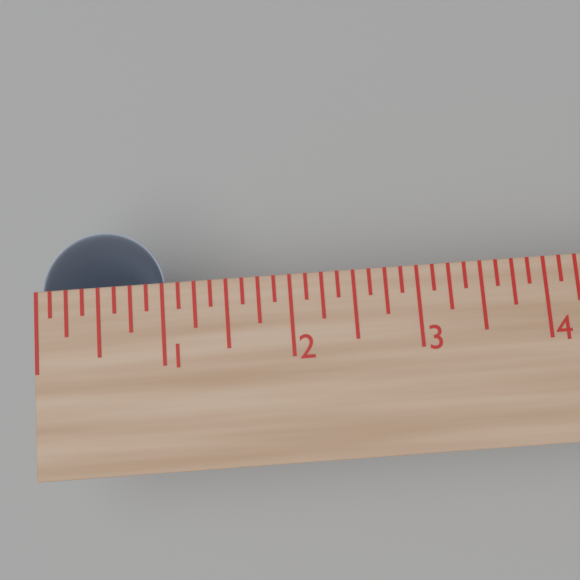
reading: 1.000 in
